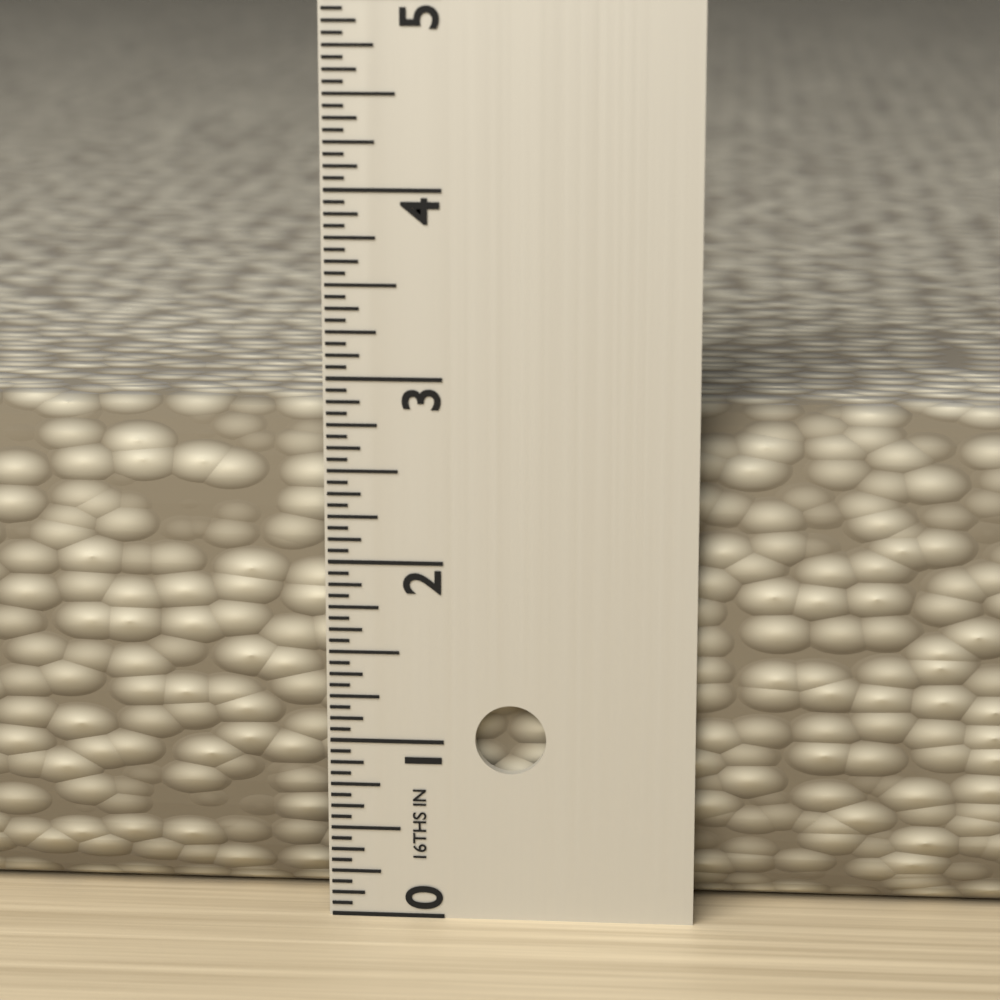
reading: 2.8125 in
